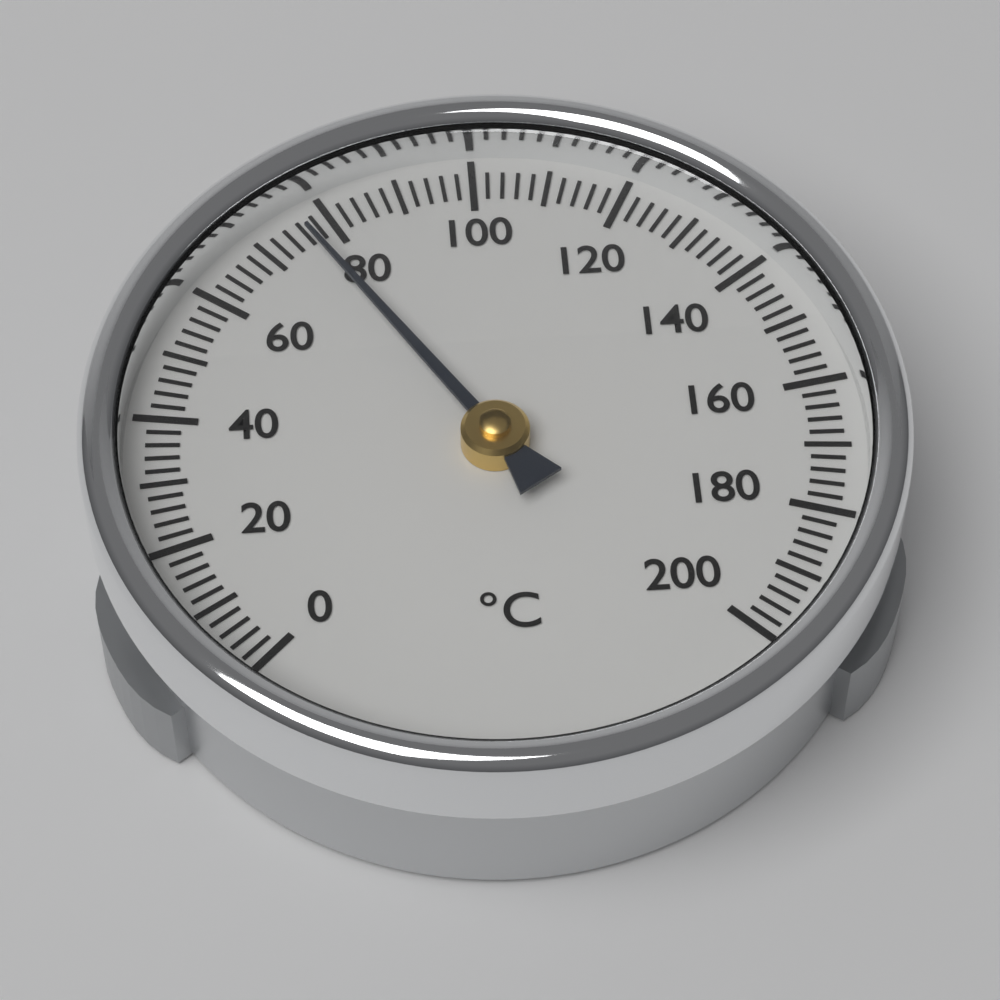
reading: 76 °C
